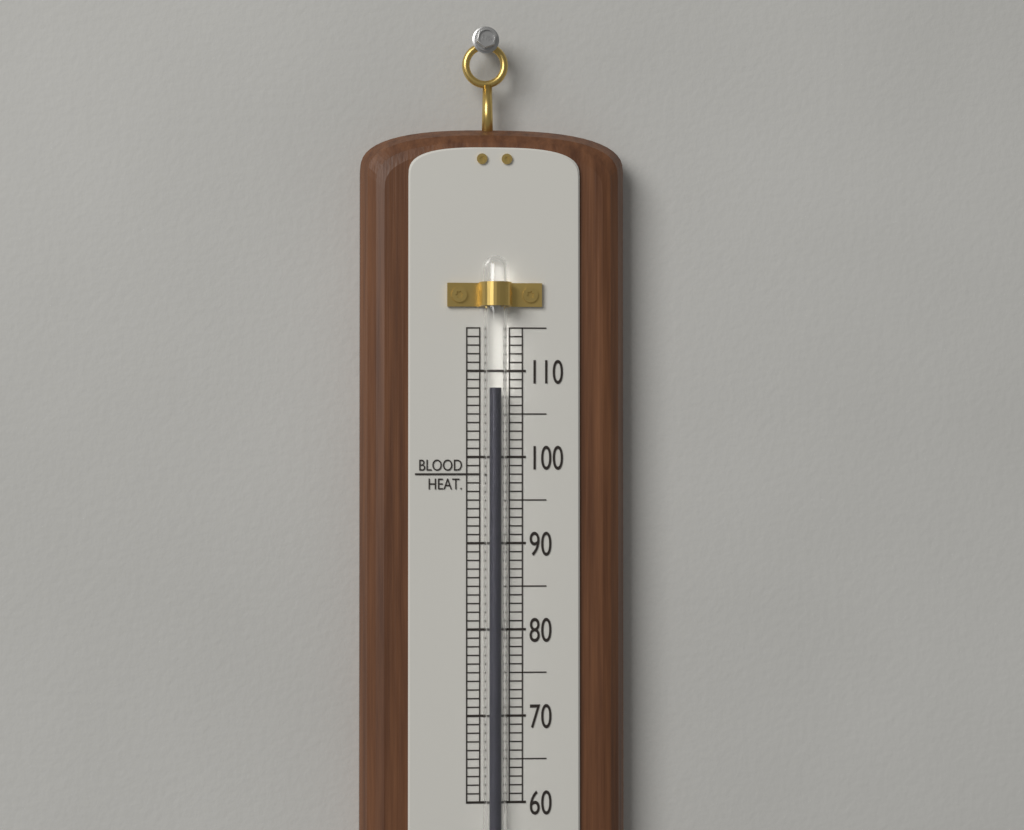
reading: 108 (no unit)
